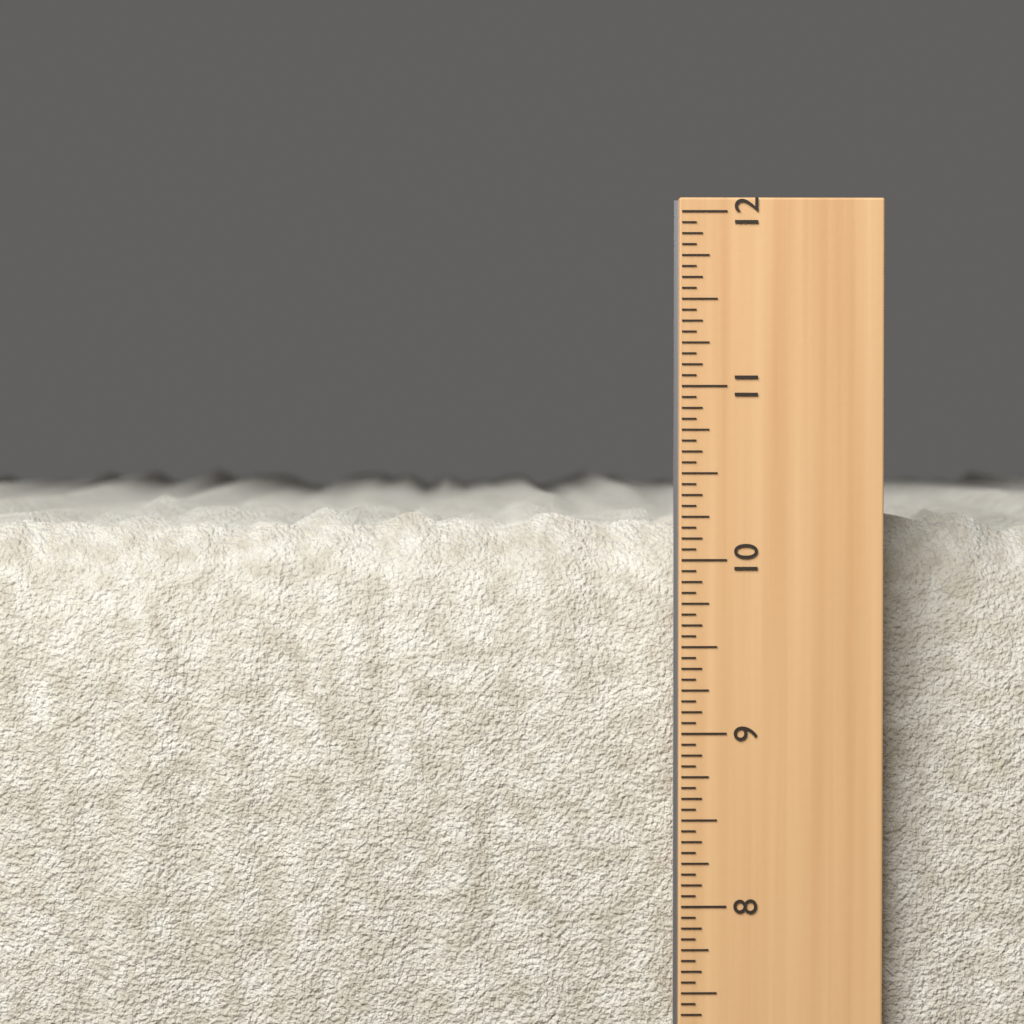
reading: 10.3125 in
